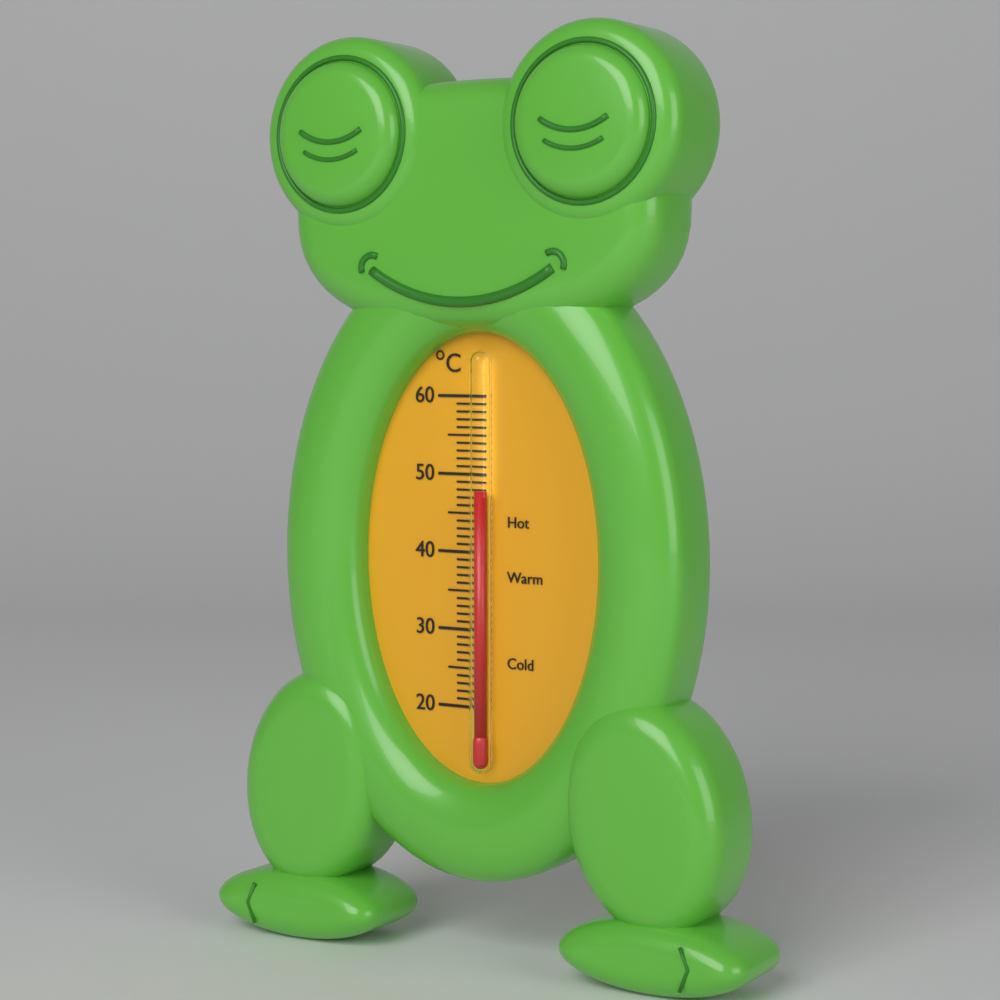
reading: 48 °C
